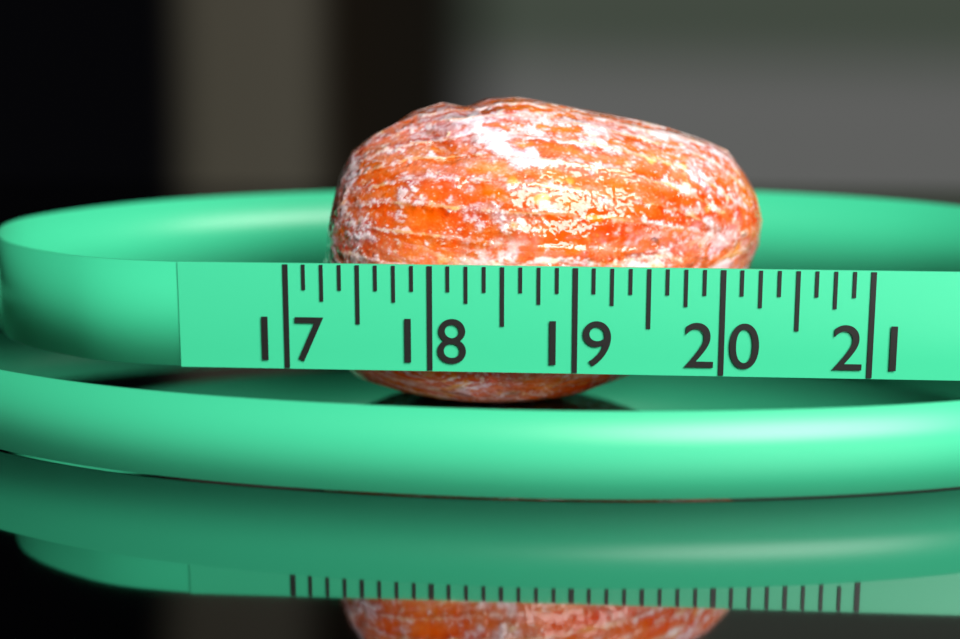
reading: 20.375 (no unit)
